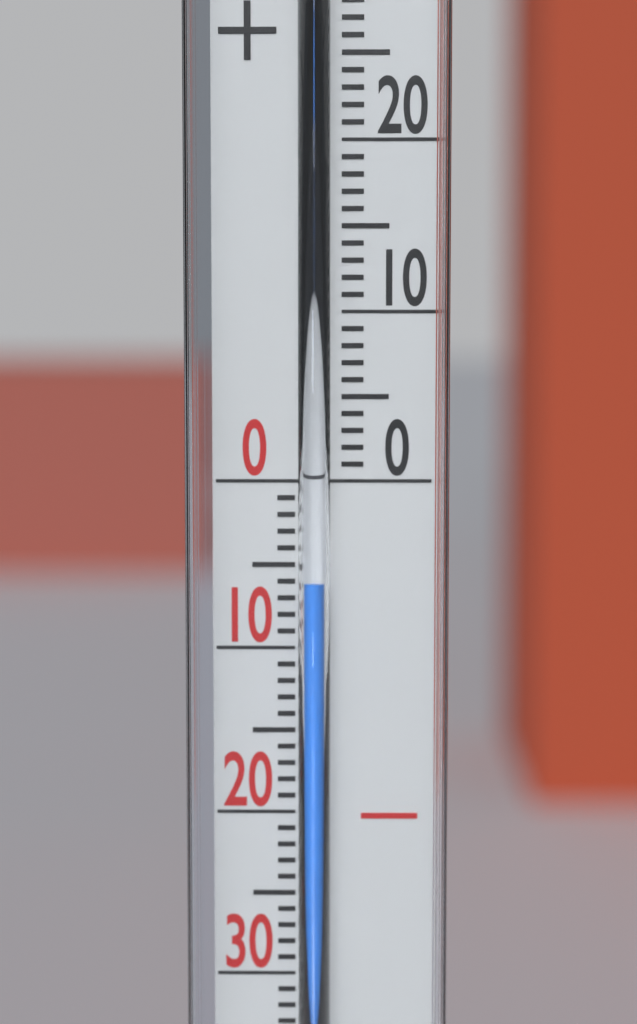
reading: -6 °C
